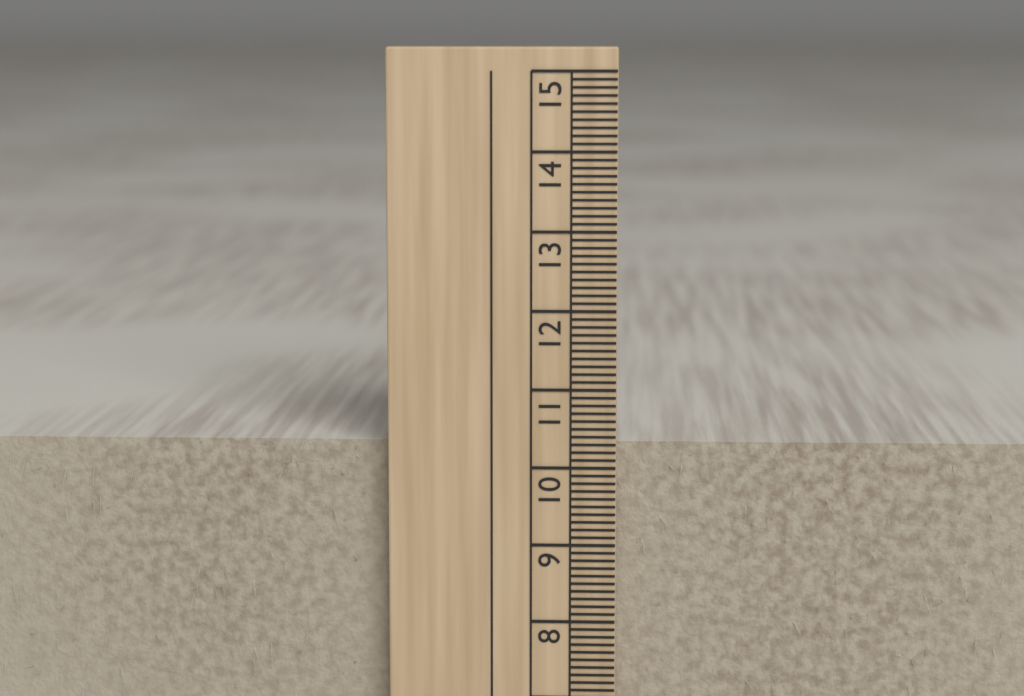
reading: 10.3 cm
